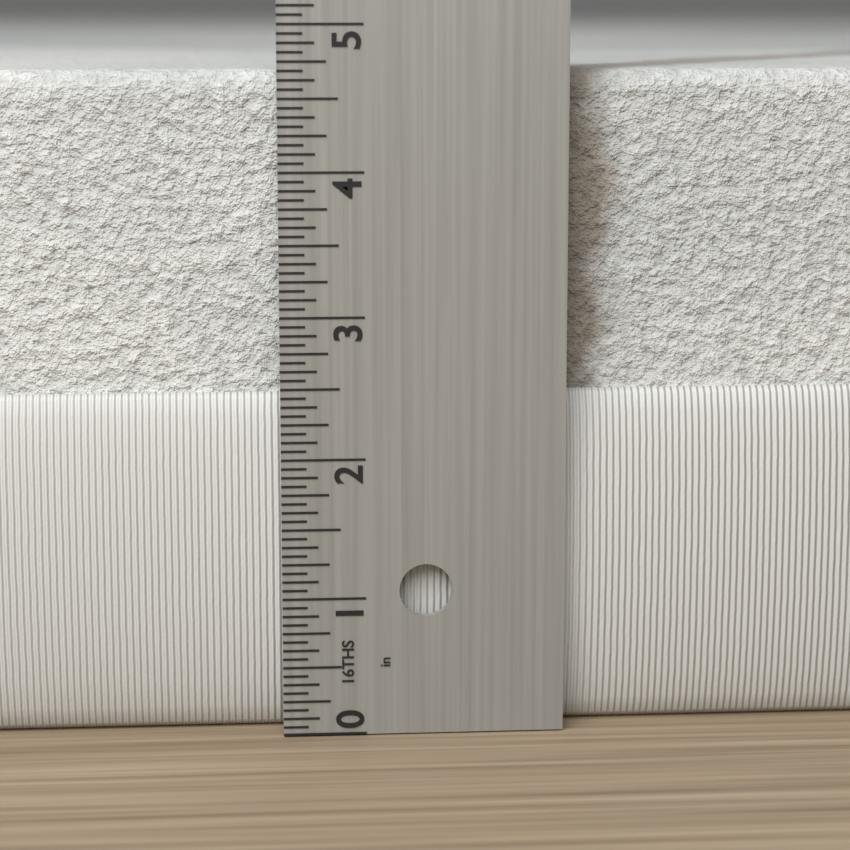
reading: 4.6875 in
